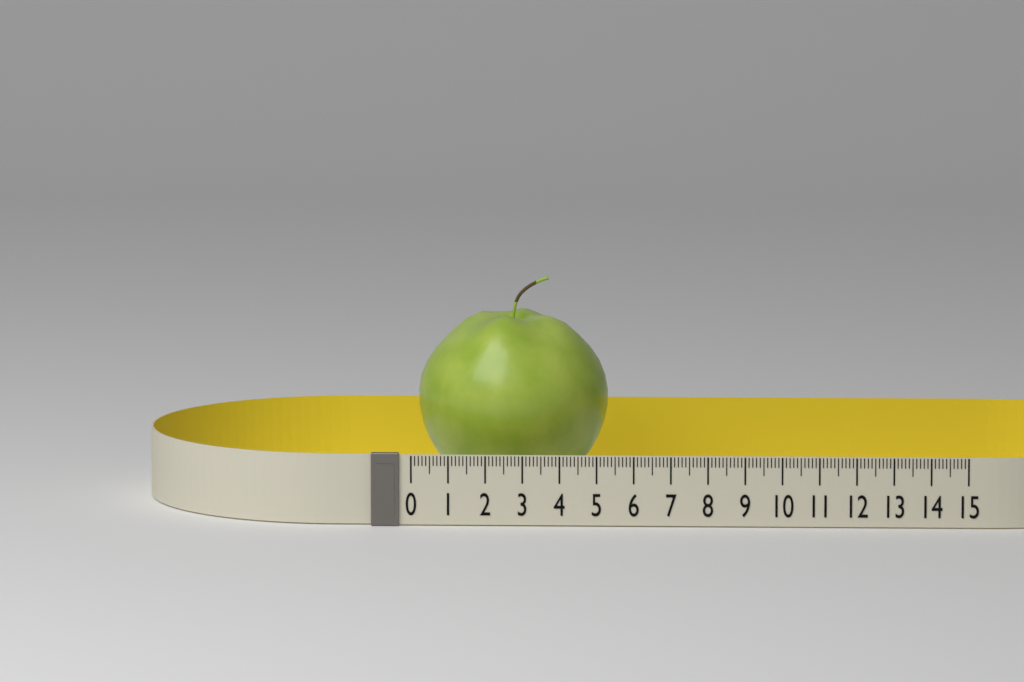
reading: 5.2 (no unit)
